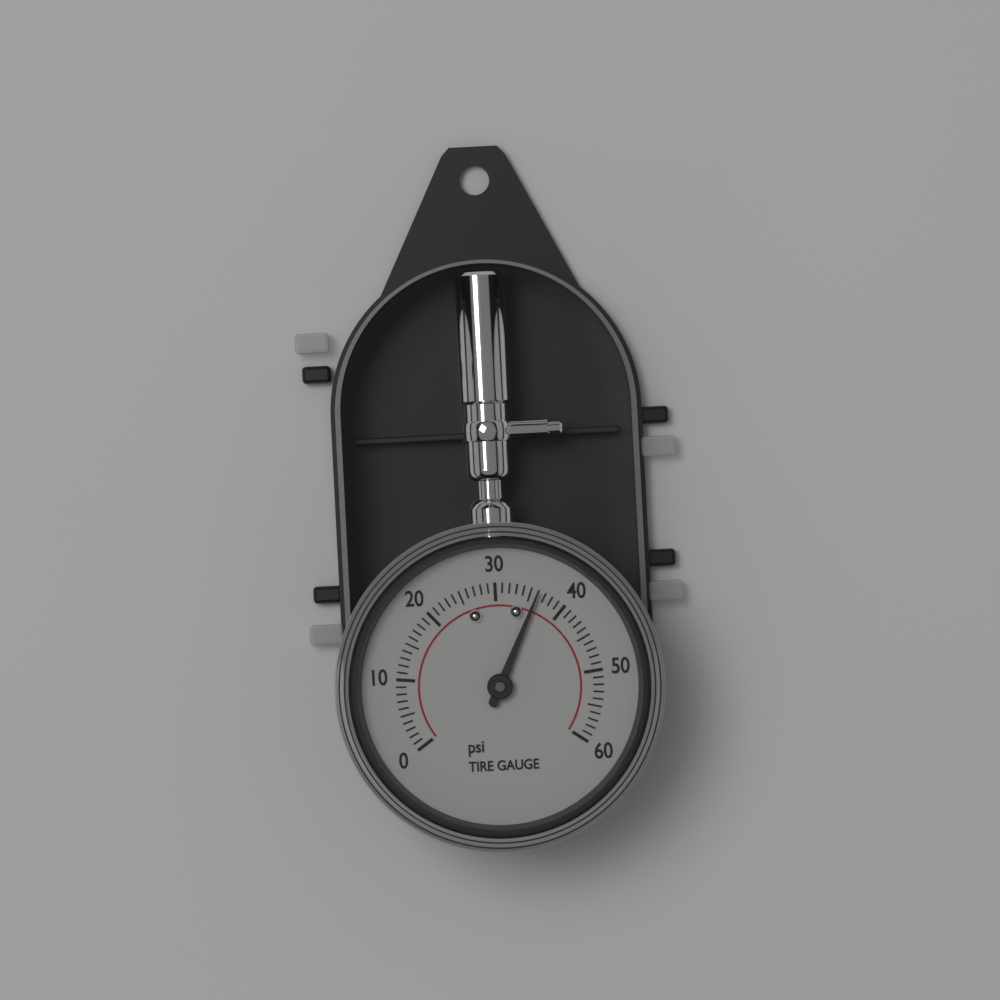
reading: 36 psi
